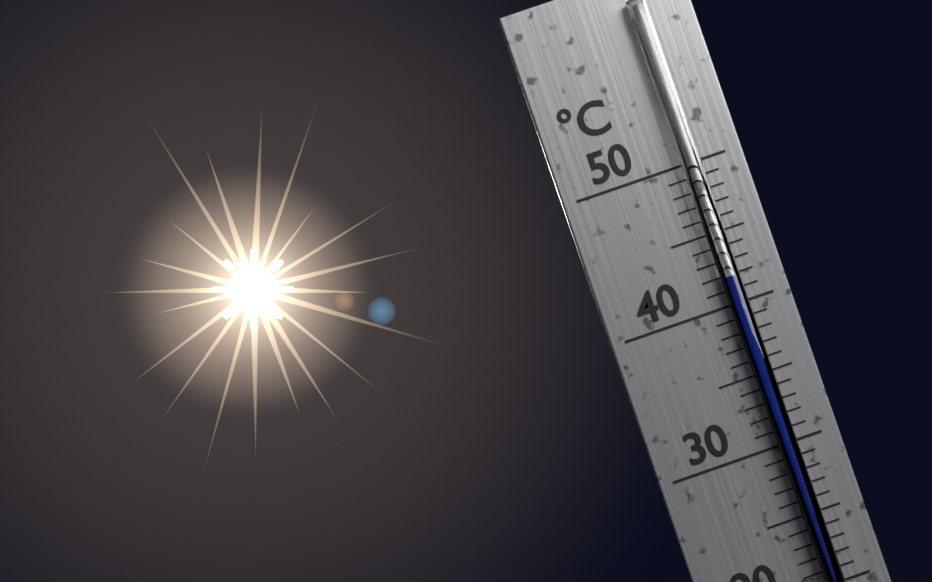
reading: 42 °C
